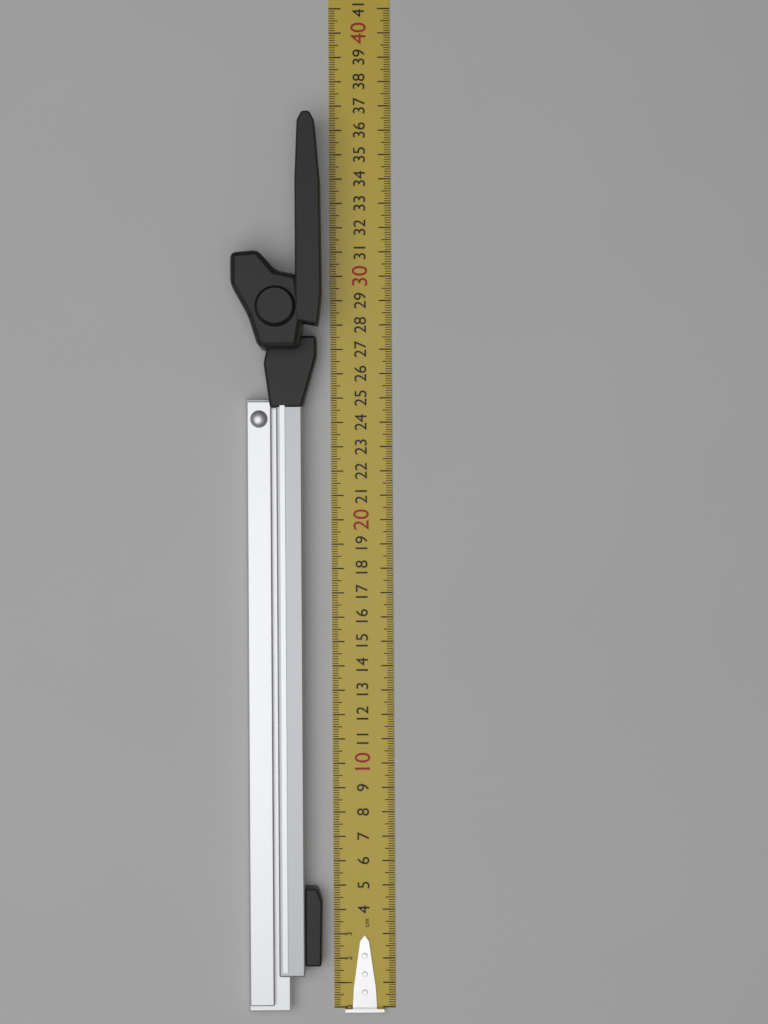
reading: 36.4 cm
